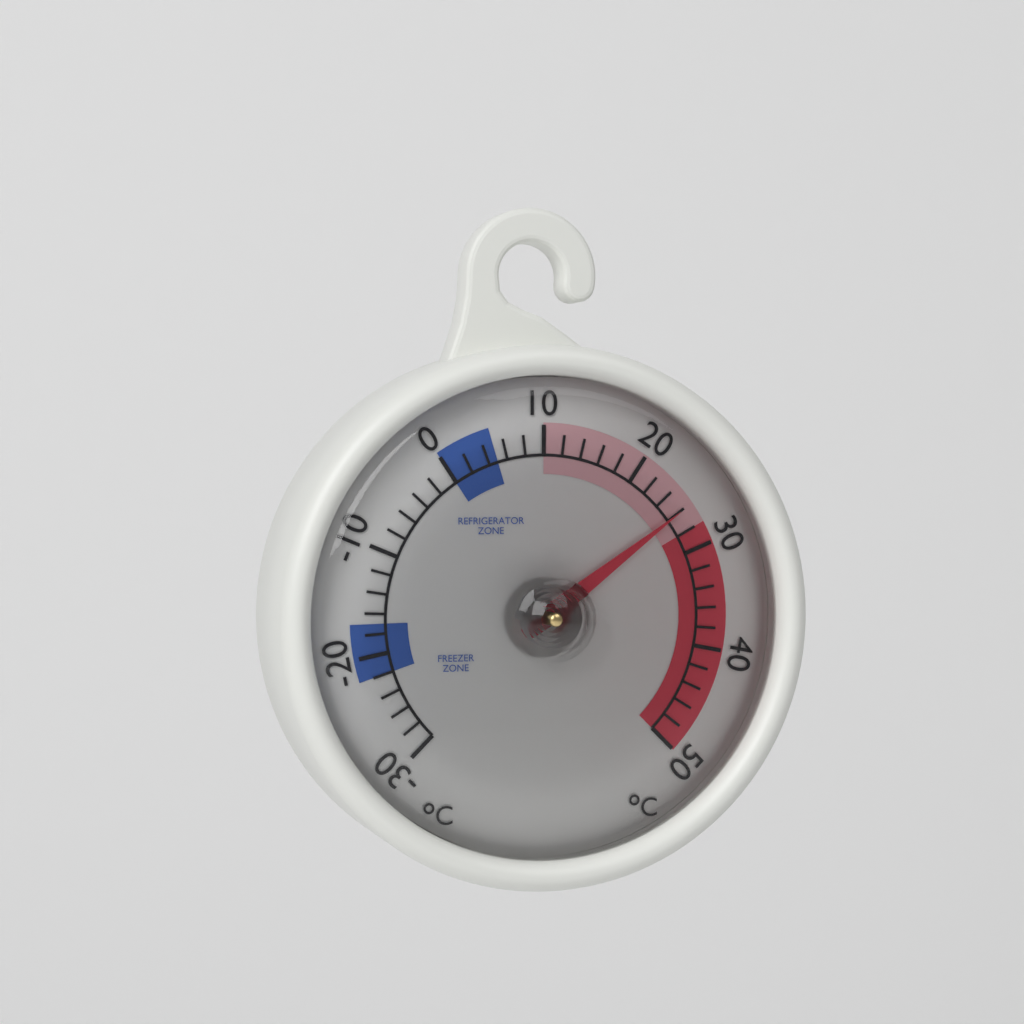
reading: 26 °C
